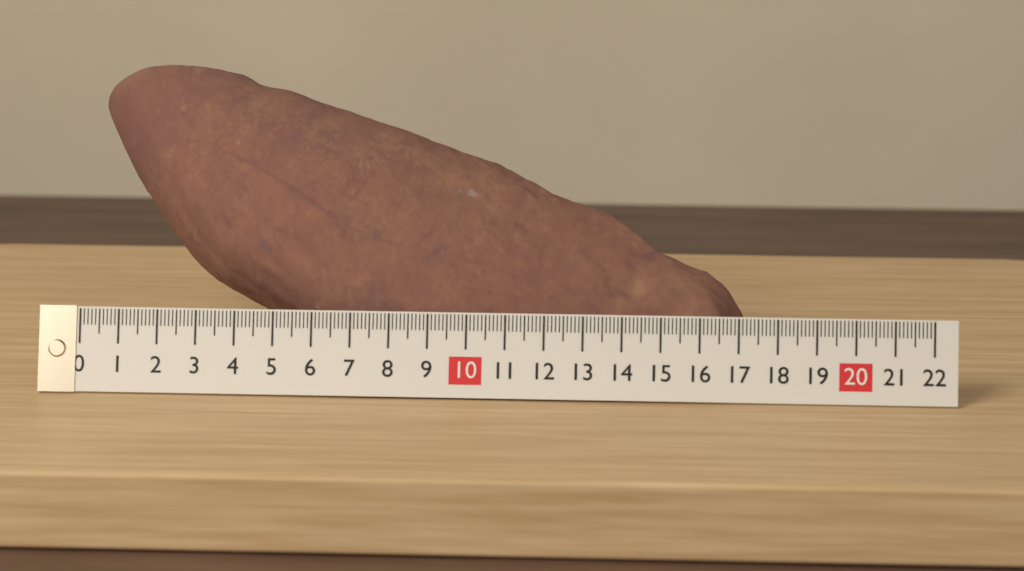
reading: 17.1 (no unit)
